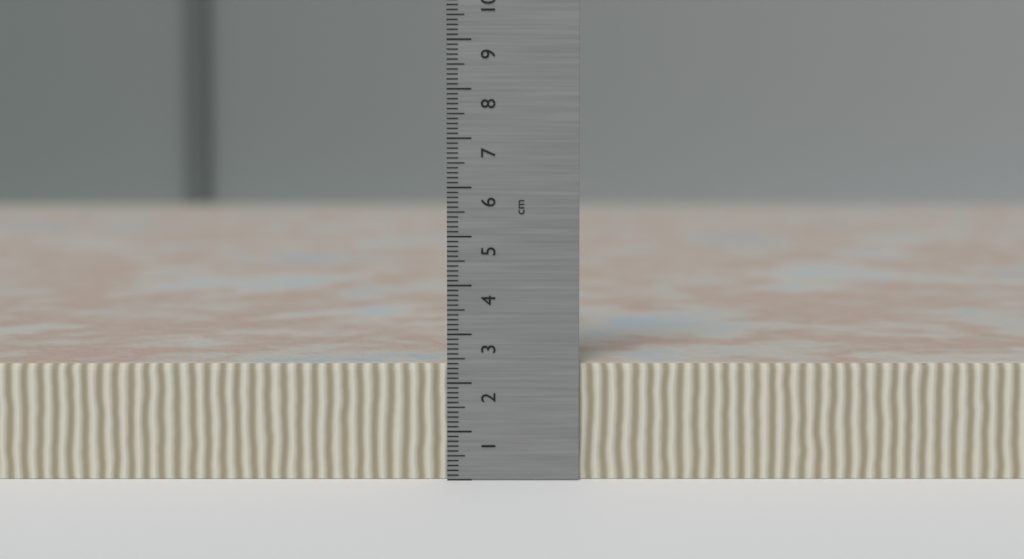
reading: 2.4 cm
